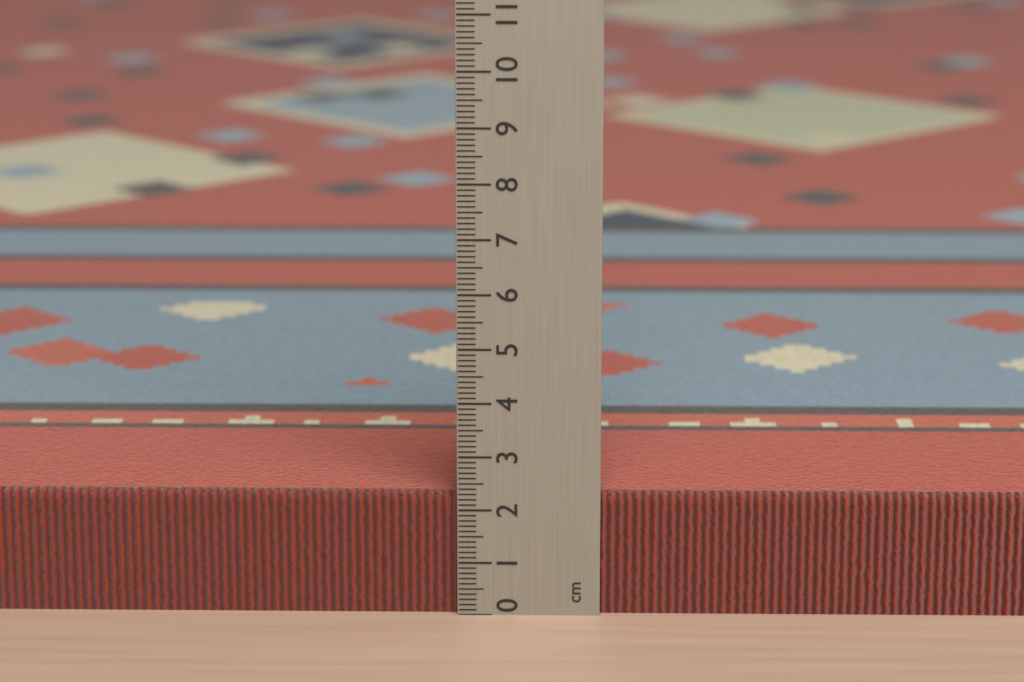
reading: 2.3 cm
